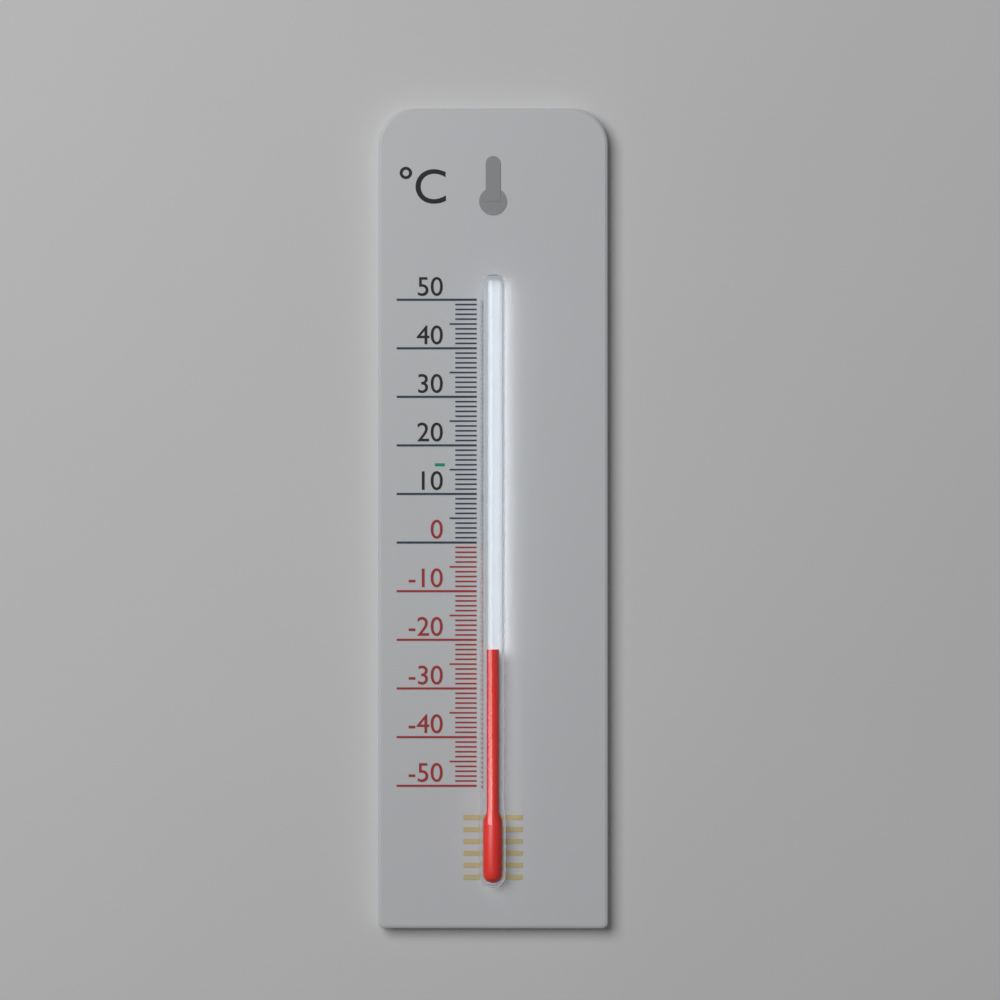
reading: -22 °C
